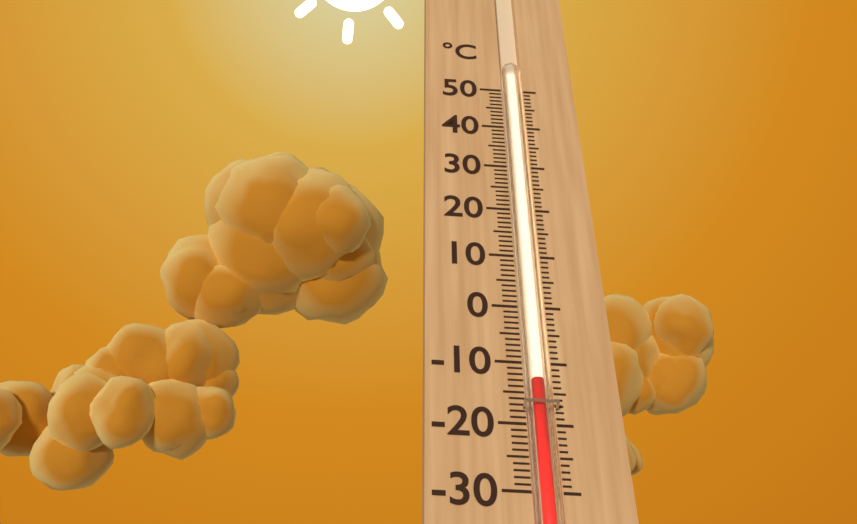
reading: -13 °C
